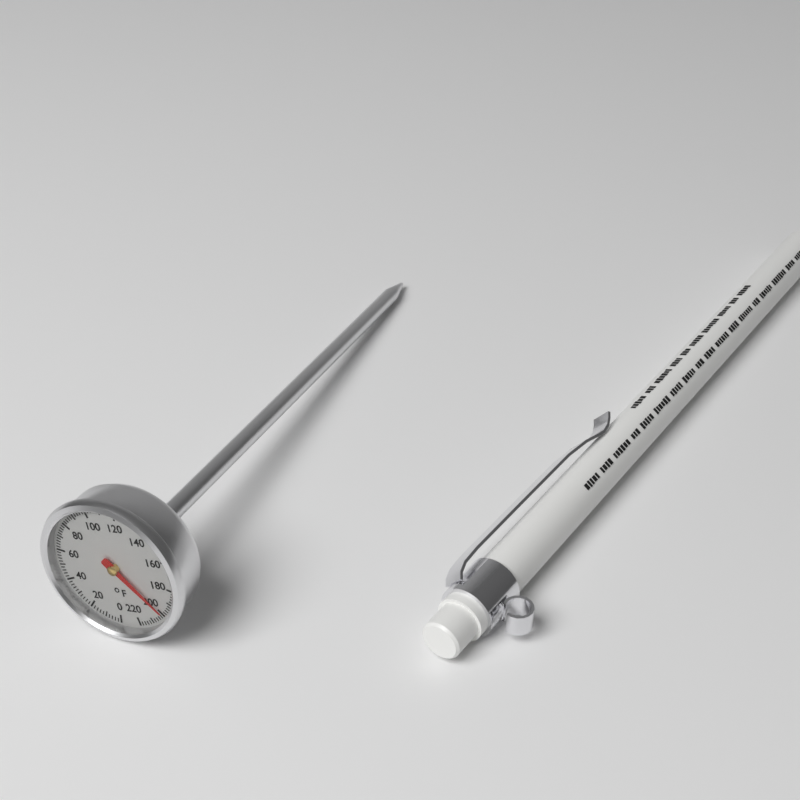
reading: 200 °F
